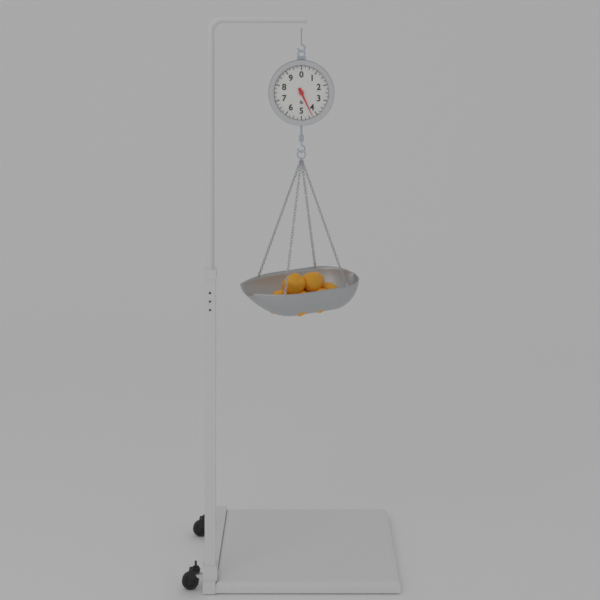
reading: 4.30 lb
